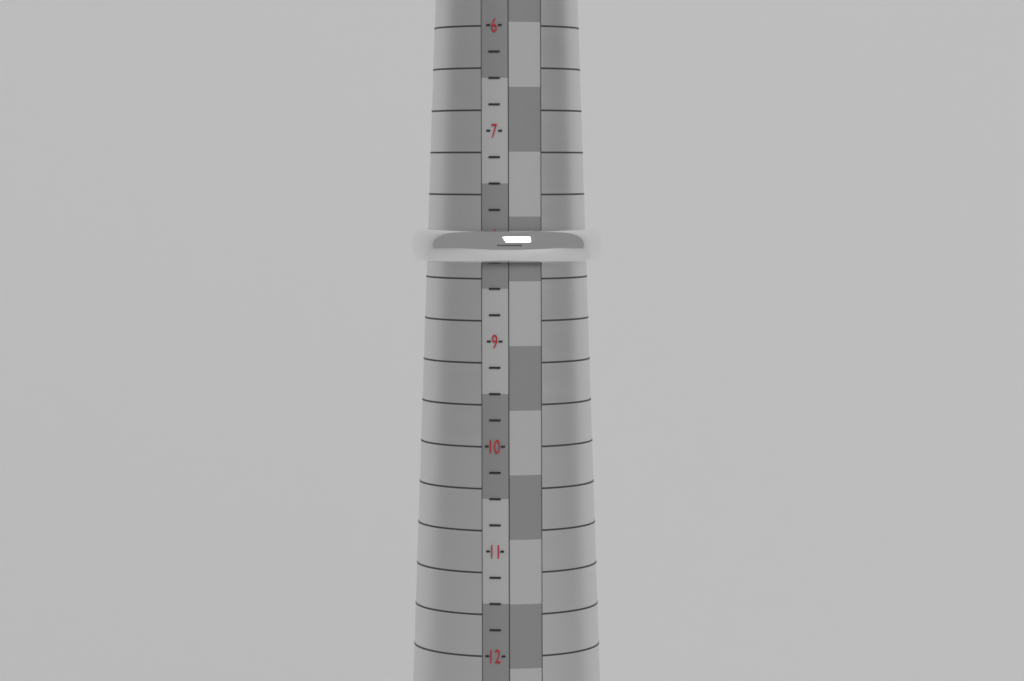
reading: 8.25 (no unit)
